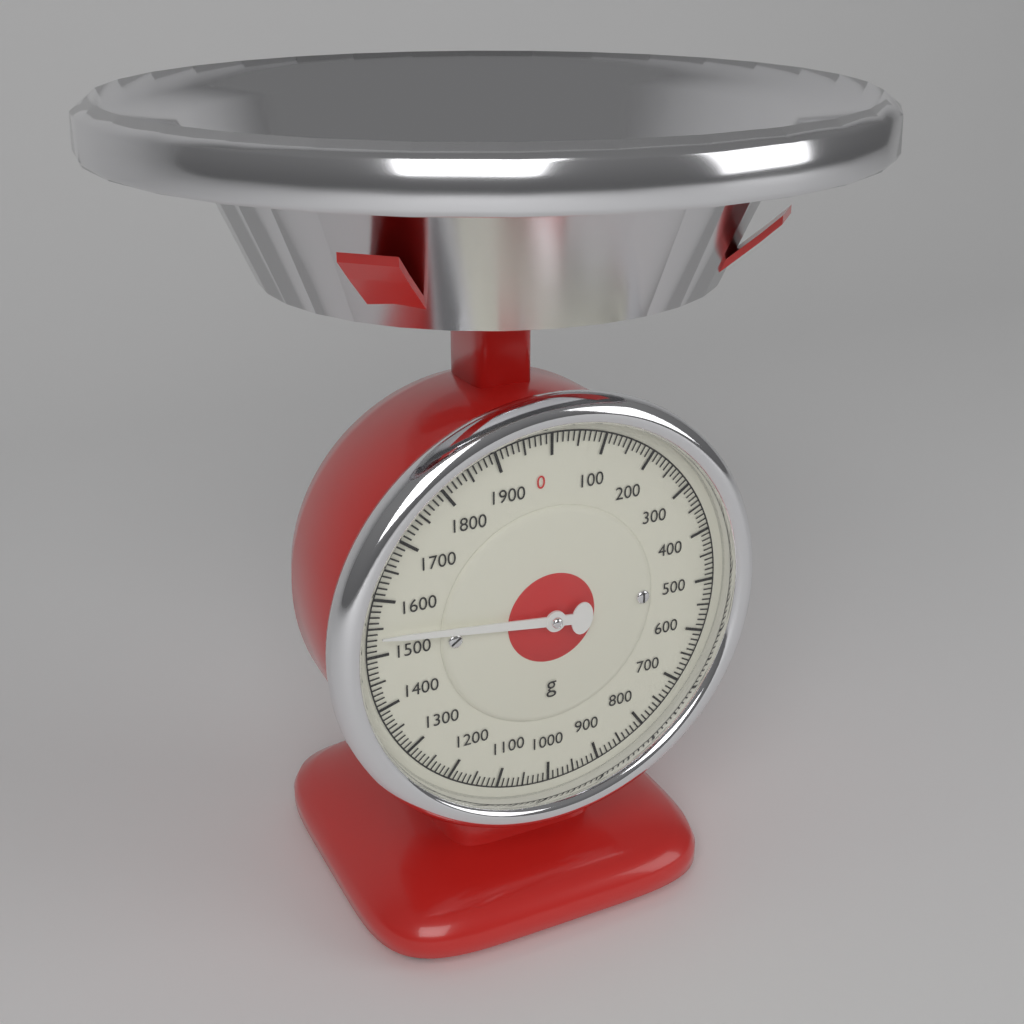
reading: 1540 g
